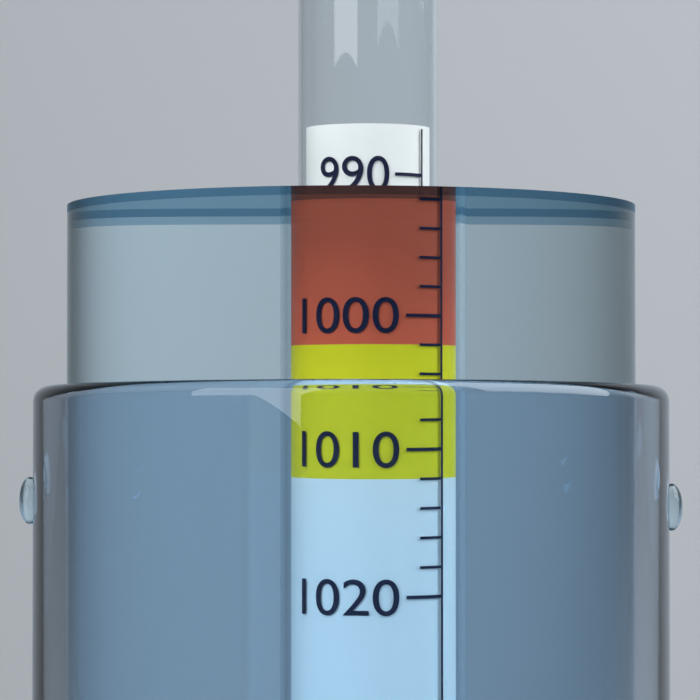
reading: 992 (no unit)
